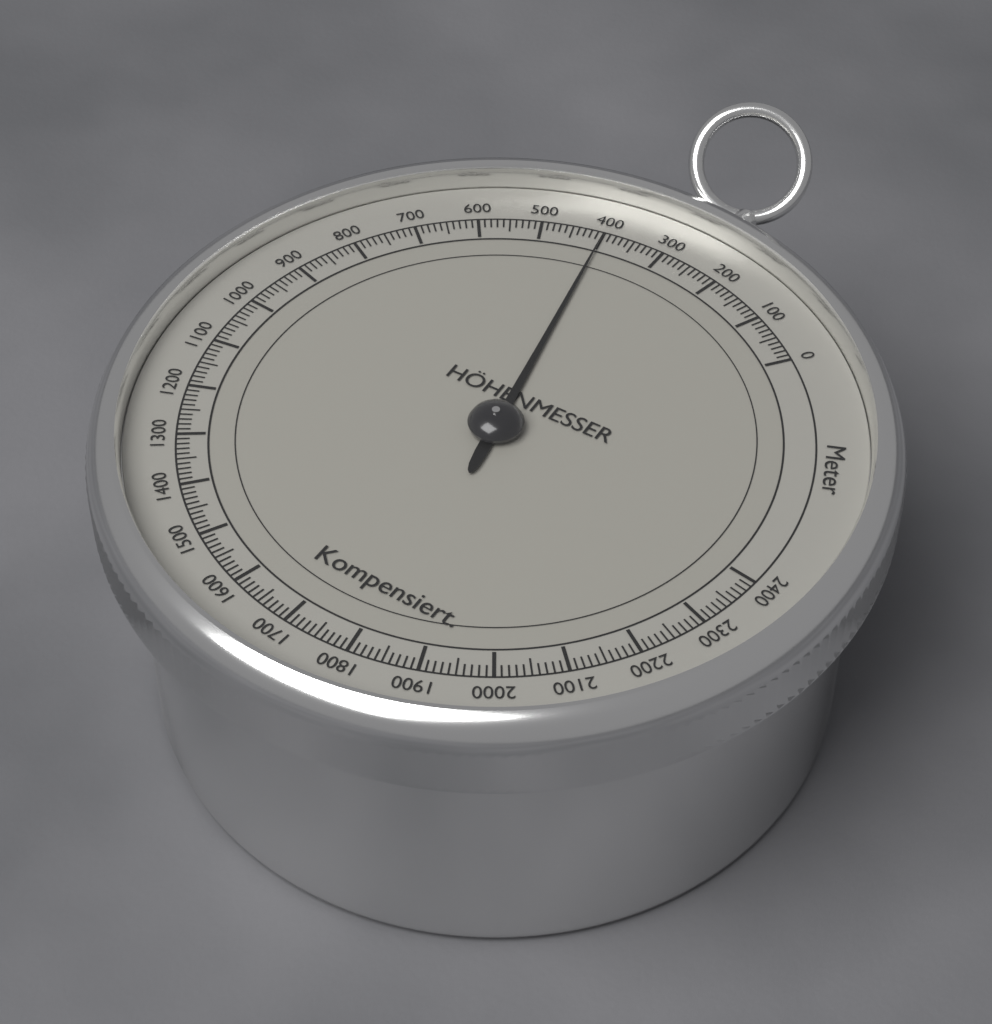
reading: 400 m
